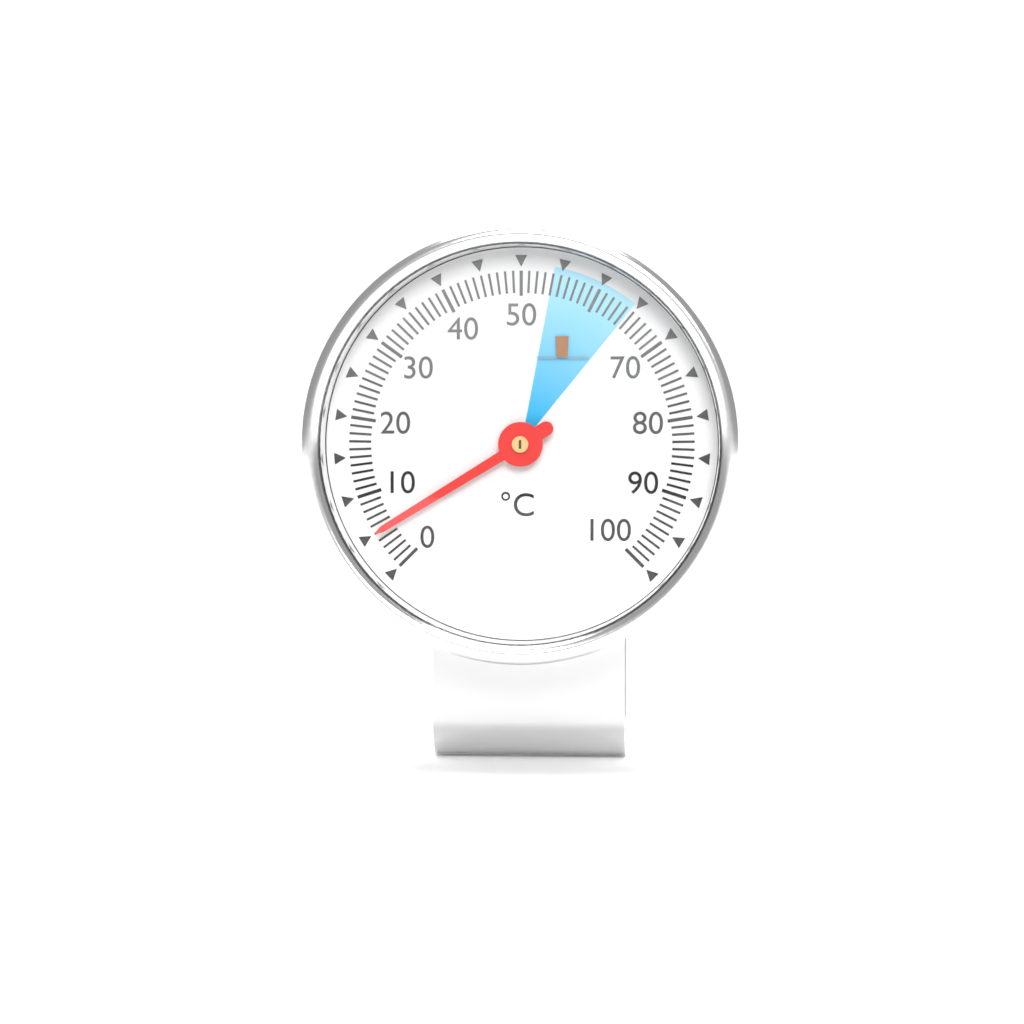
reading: 5 °C
